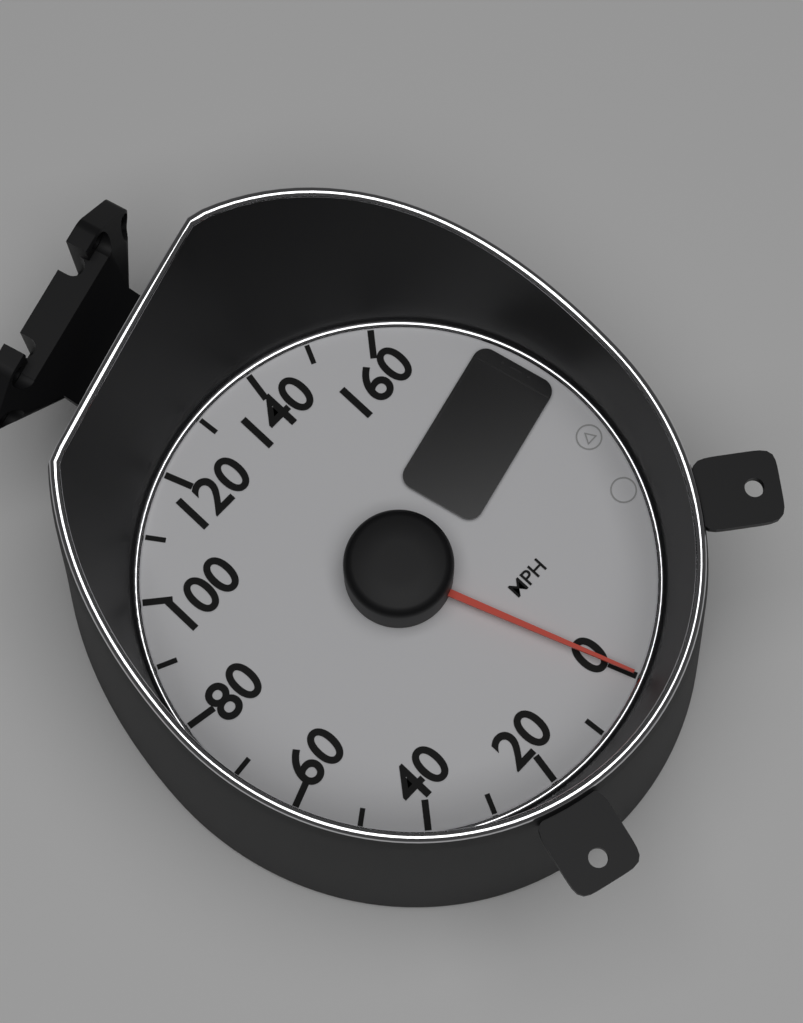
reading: 0 MPH
